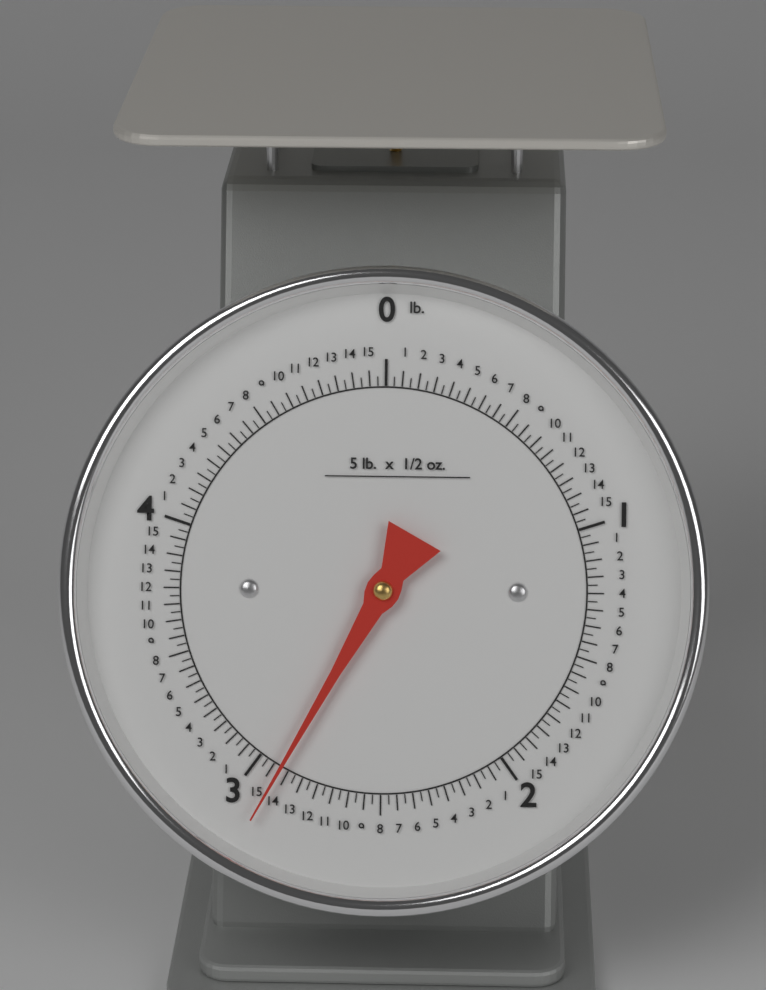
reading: 2.90625 lb
